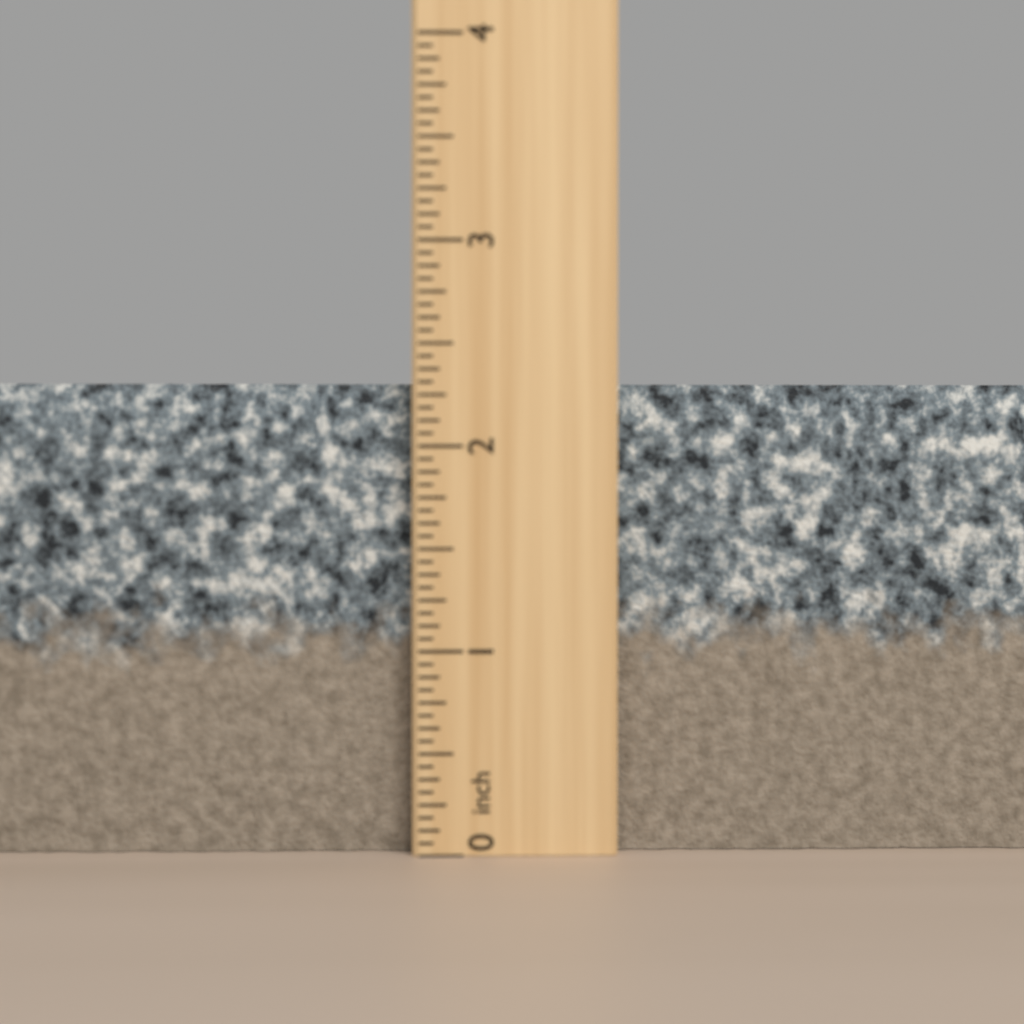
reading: 2.3125 inch
